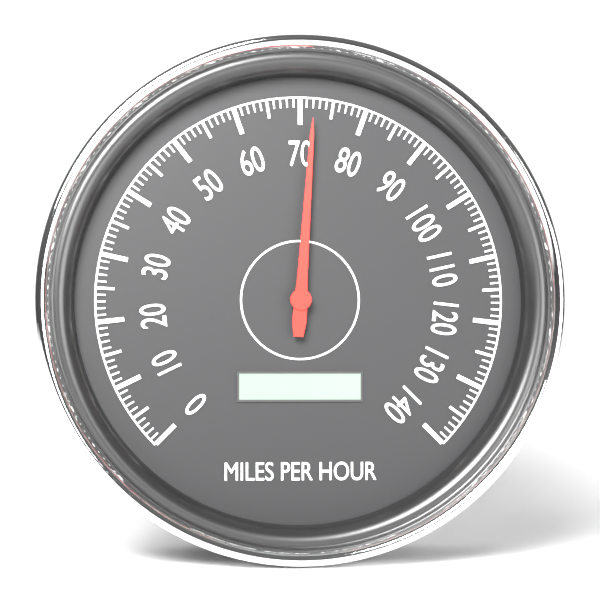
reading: 72 mph
